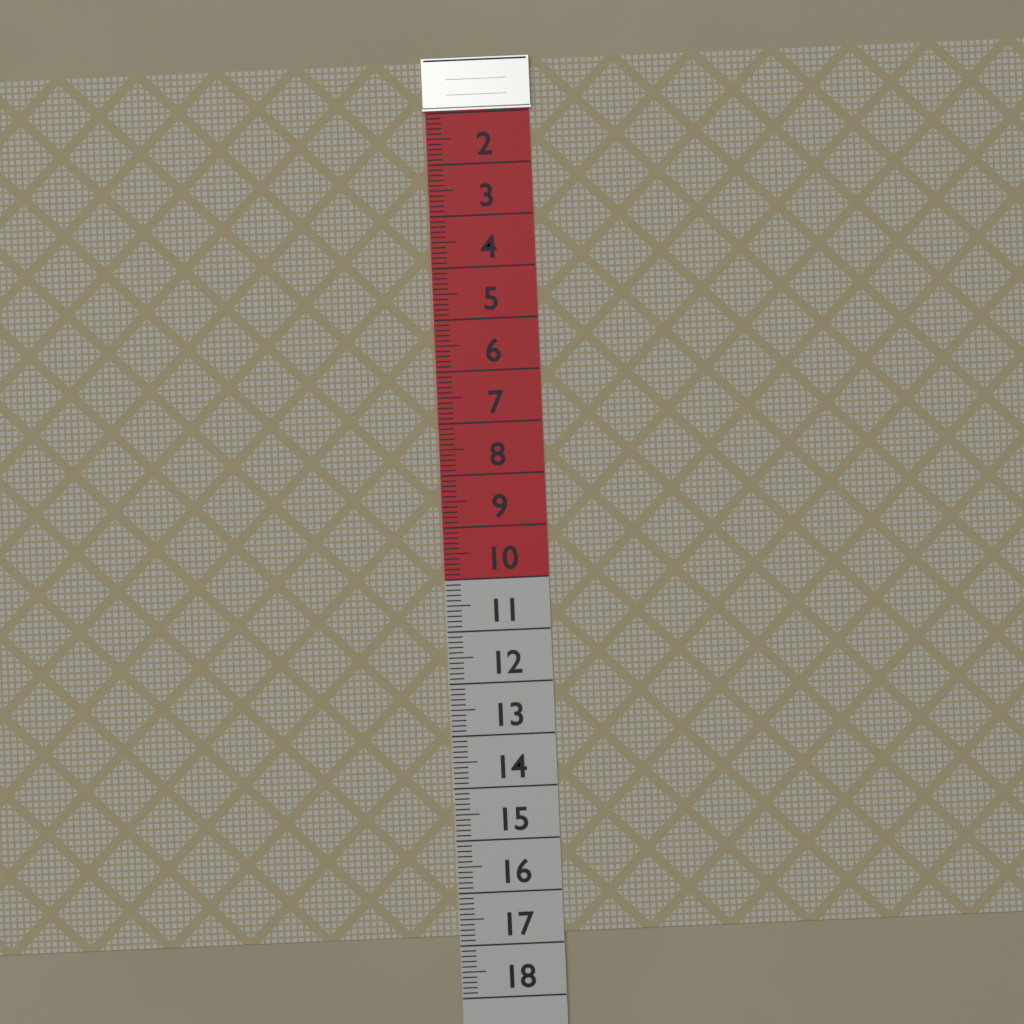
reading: 16.8 (no unit)
